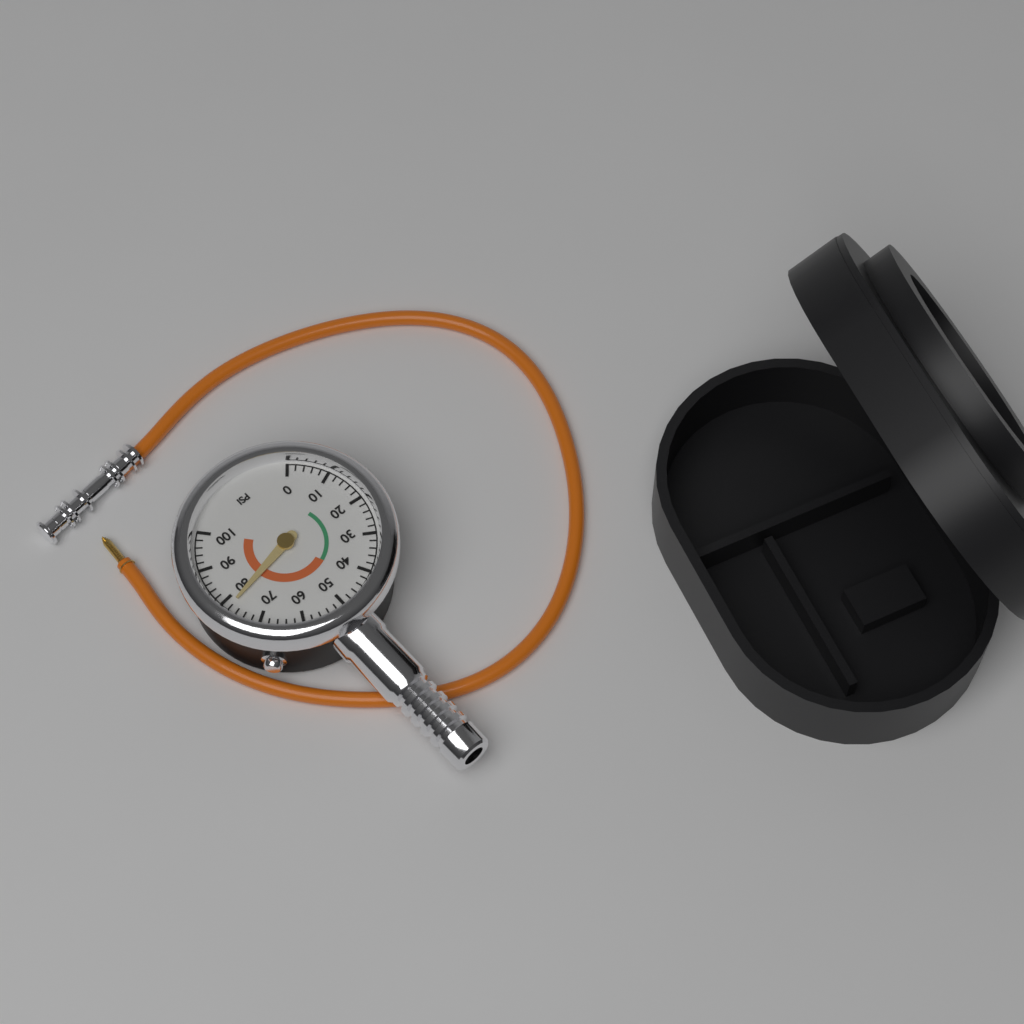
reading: 78 psi
